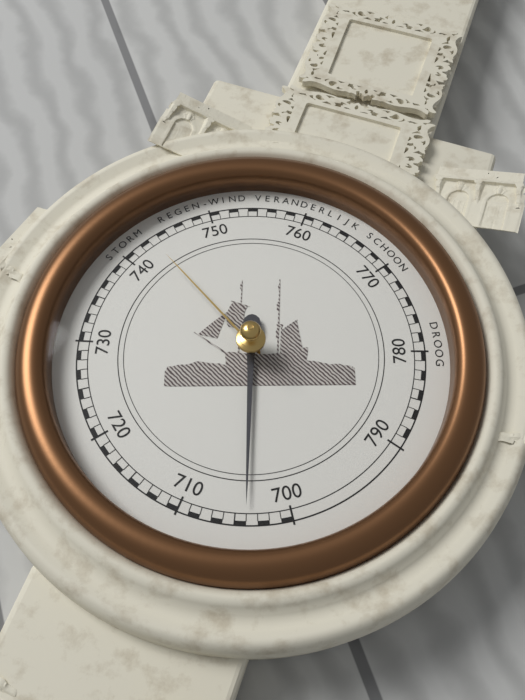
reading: 704 mmHg
